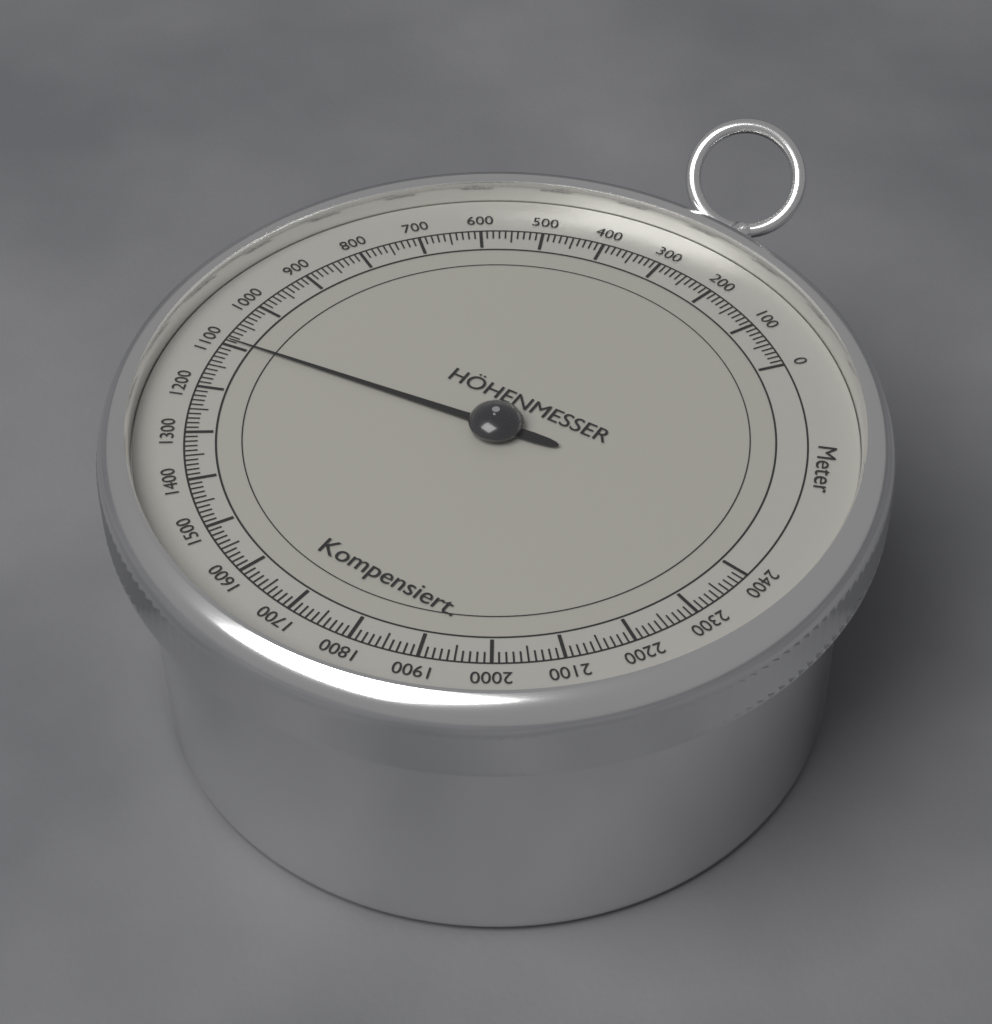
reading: 1090 m
